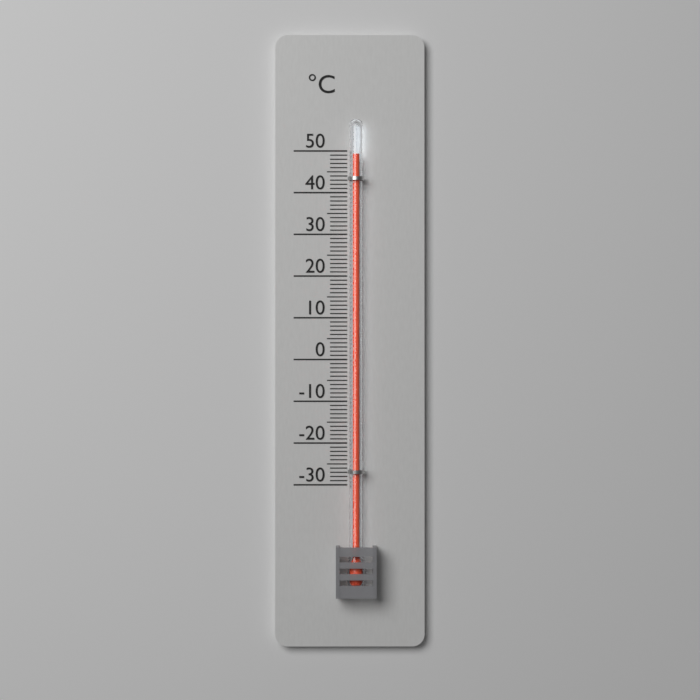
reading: 49 °C
